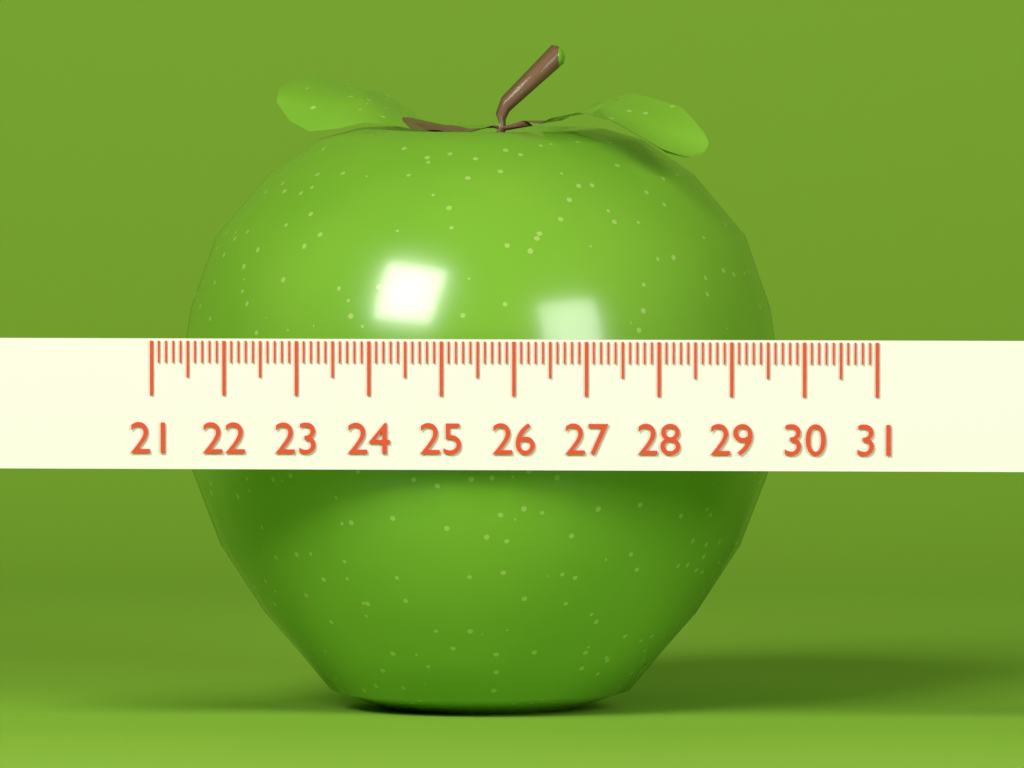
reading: 29.5 (no unit)
